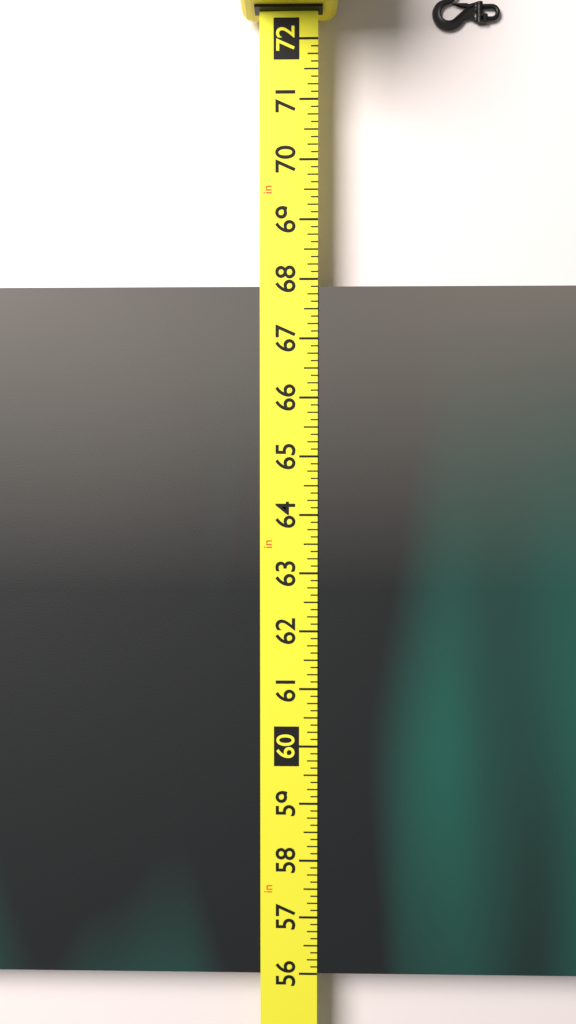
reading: 67.875 in
